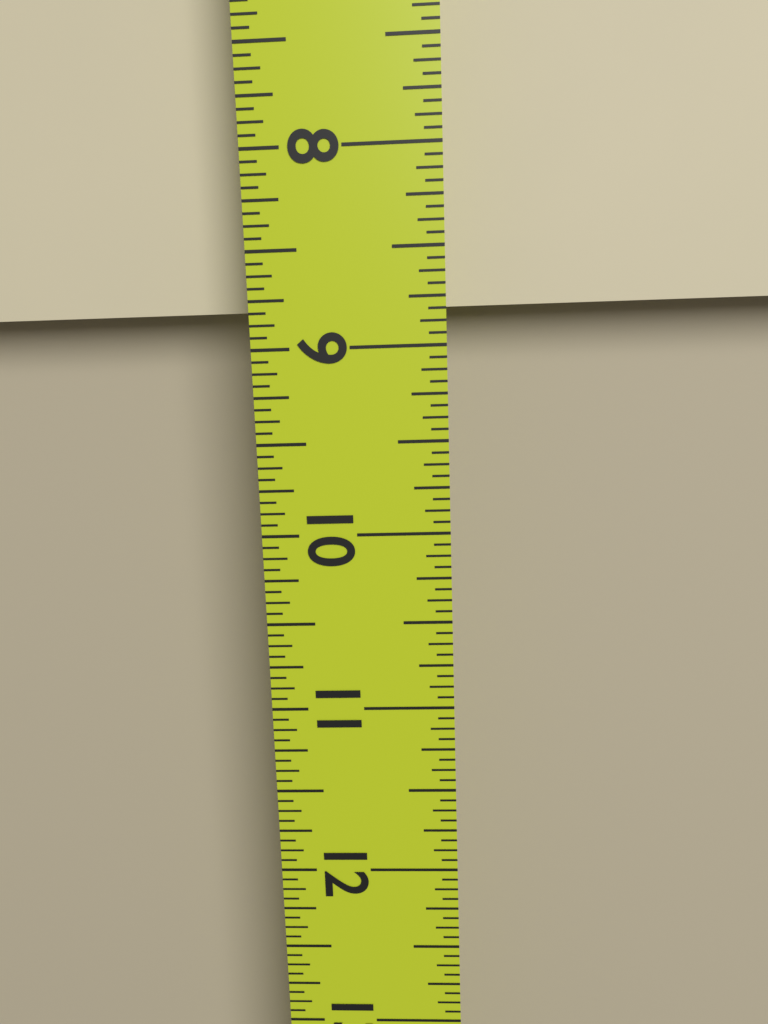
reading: 8.8125 in
